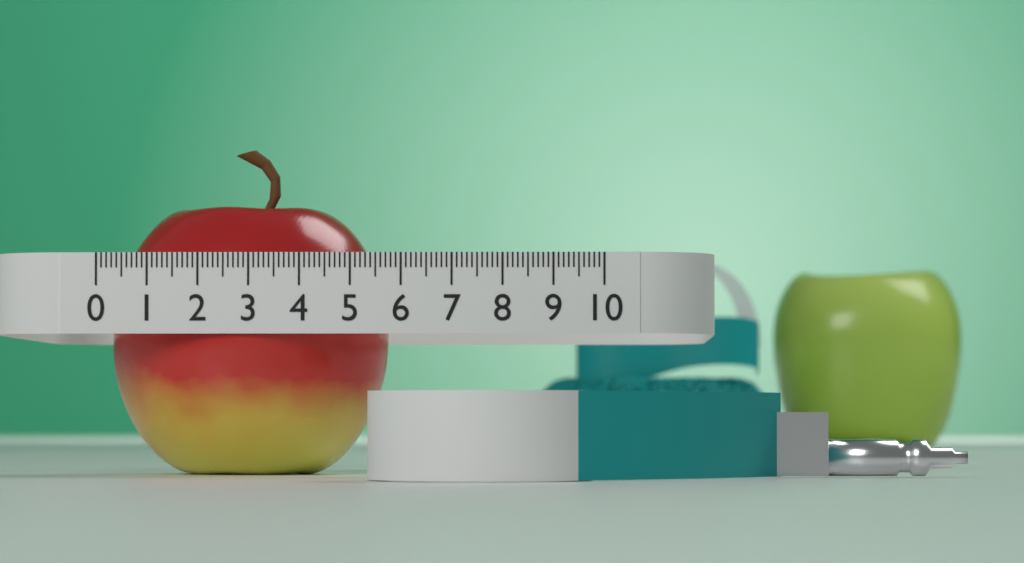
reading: 5.6 (no unit)
